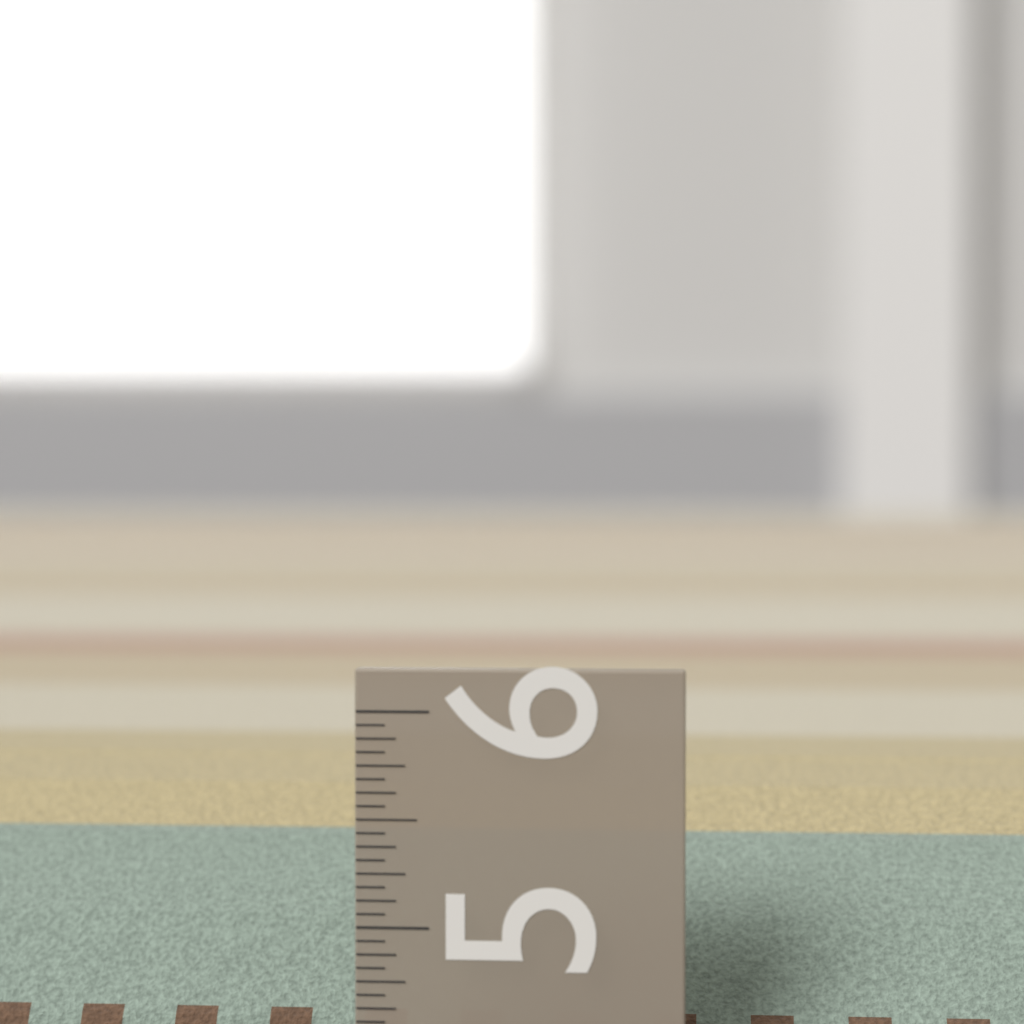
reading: 5.4375 in
